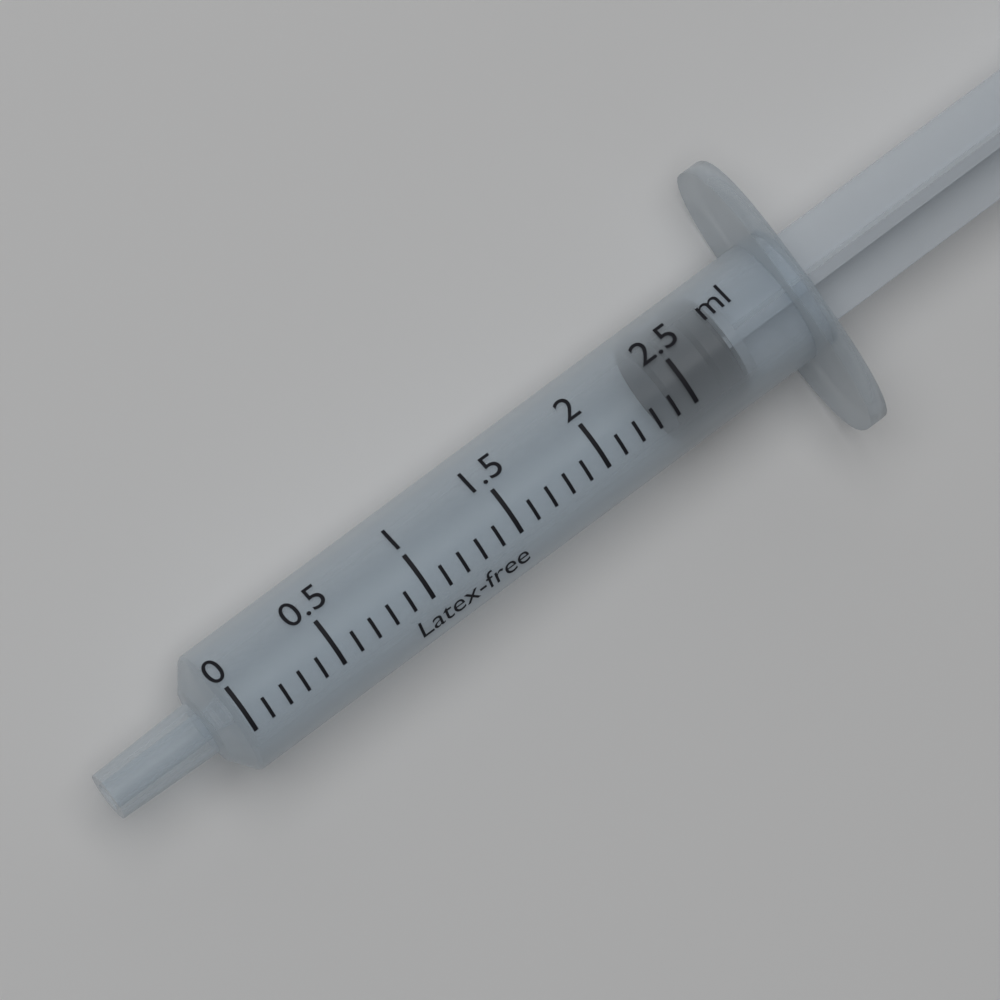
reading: 2.4 ml
